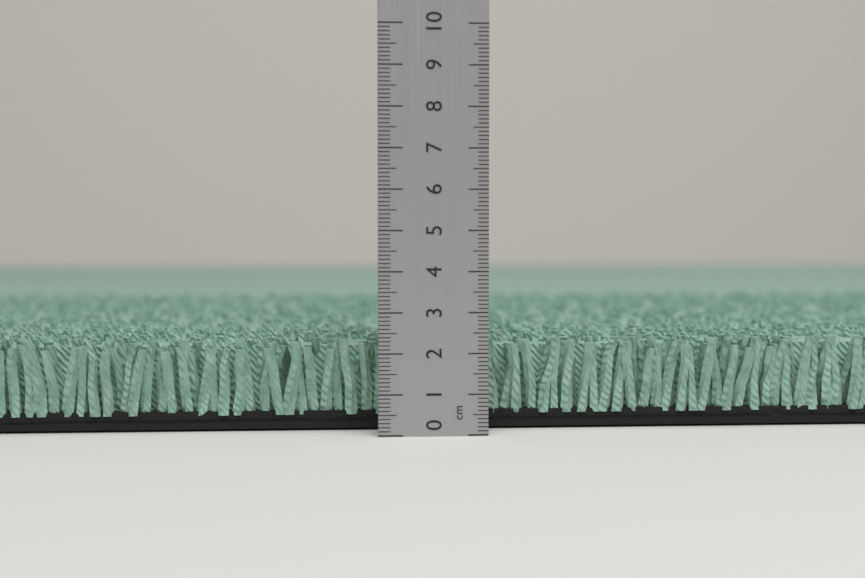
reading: 2.3 cm
